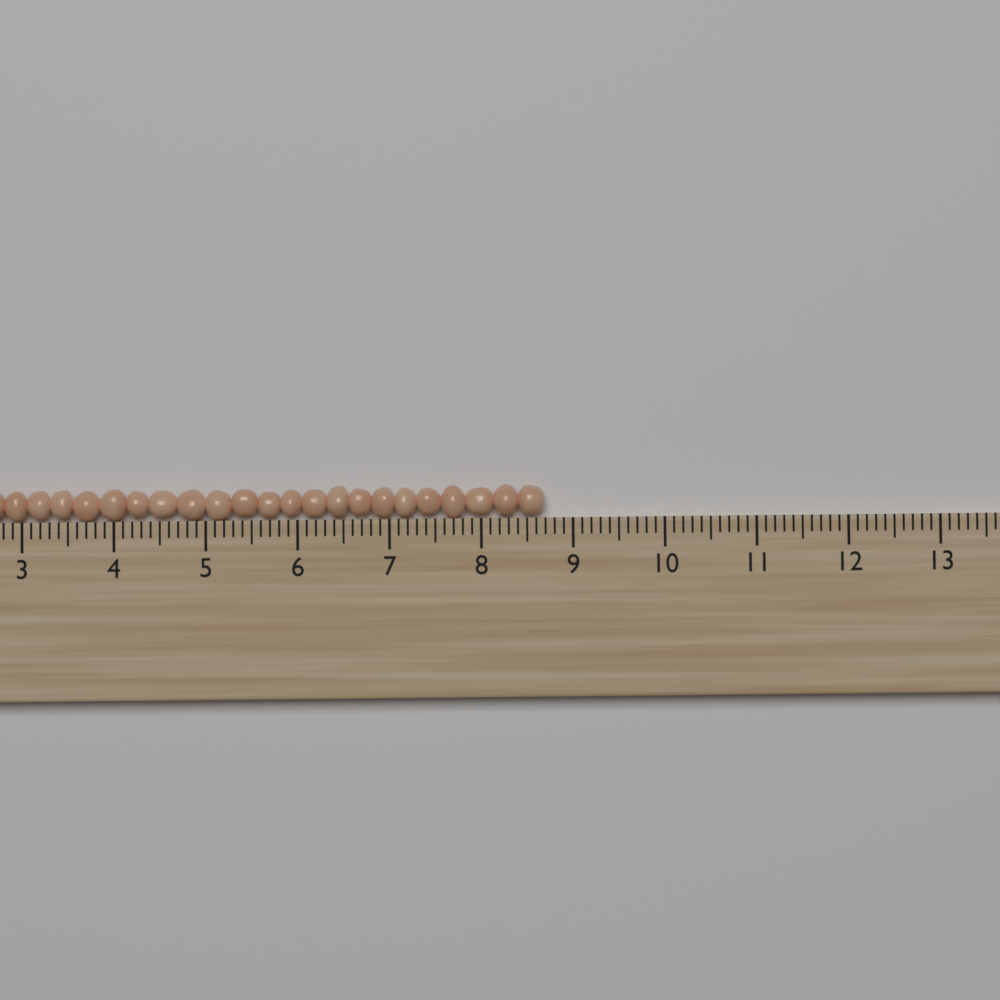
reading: 8.7 (no unit)
